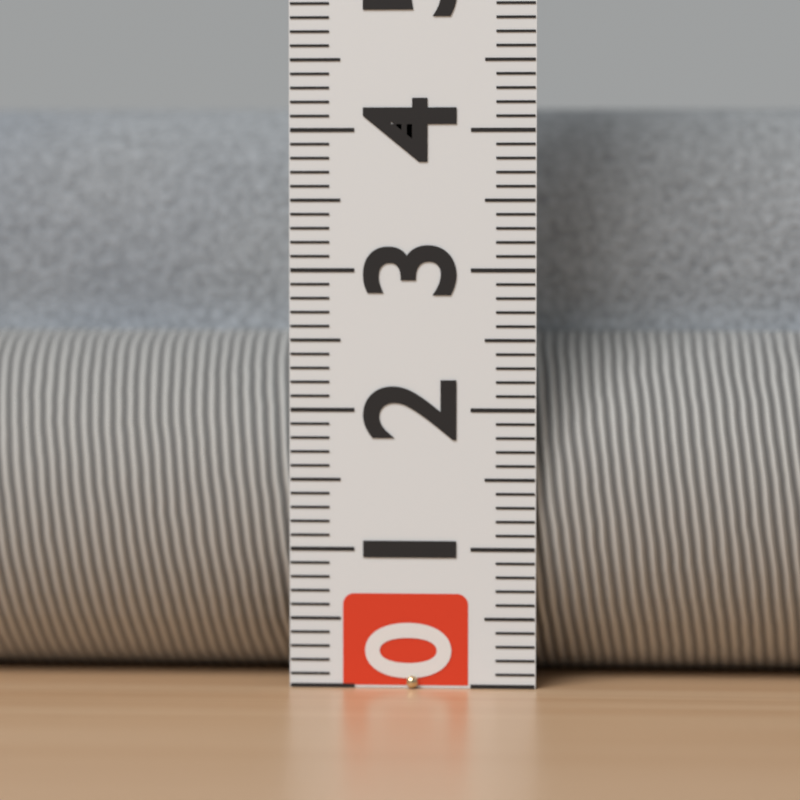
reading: 4.2 (no unit)
